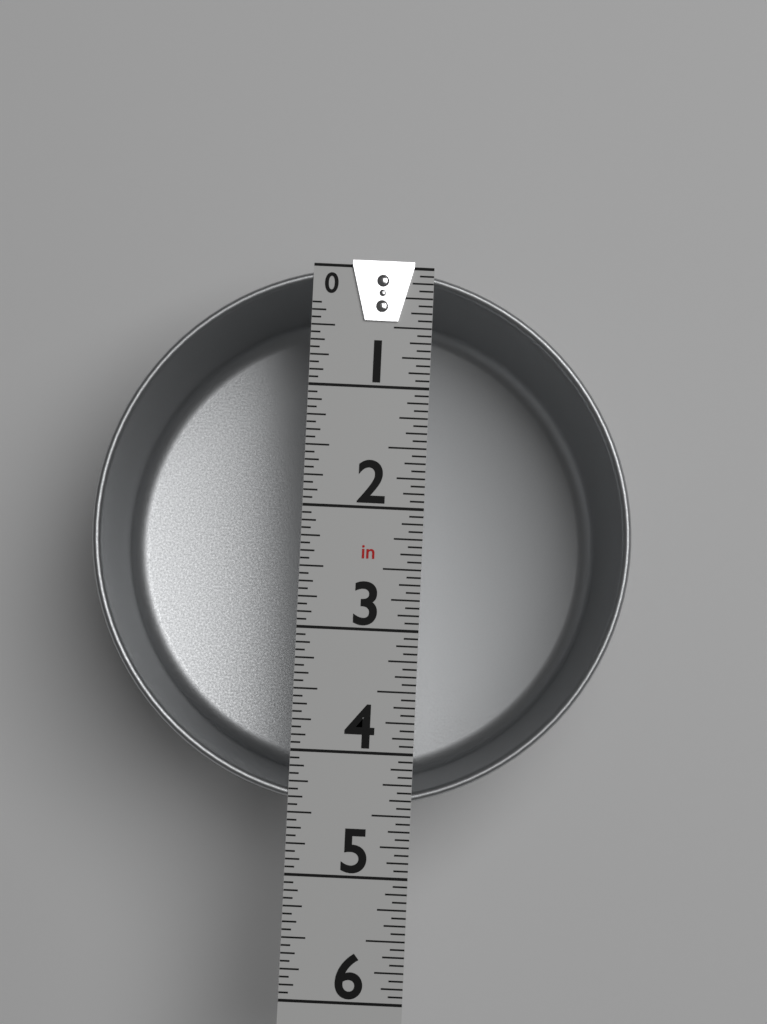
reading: 4.4375 in
